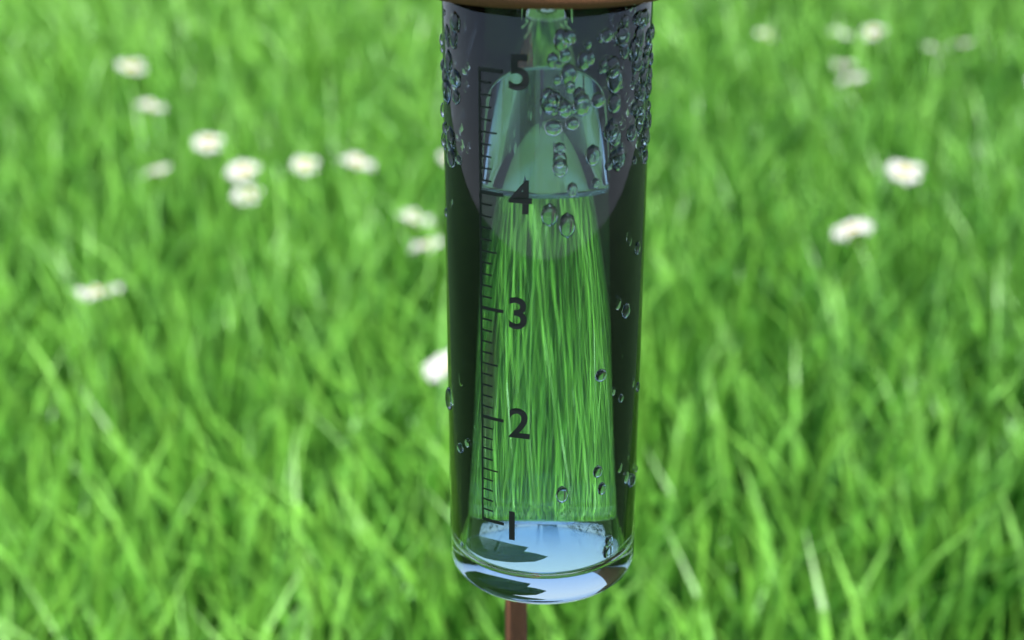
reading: 4.0 (no unit)
